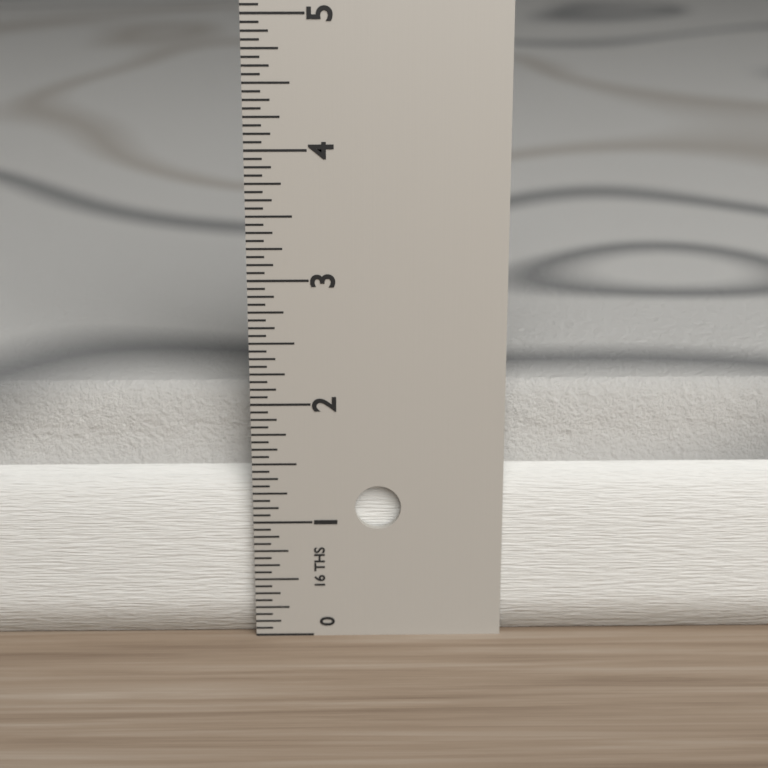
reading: 2.0625 in
